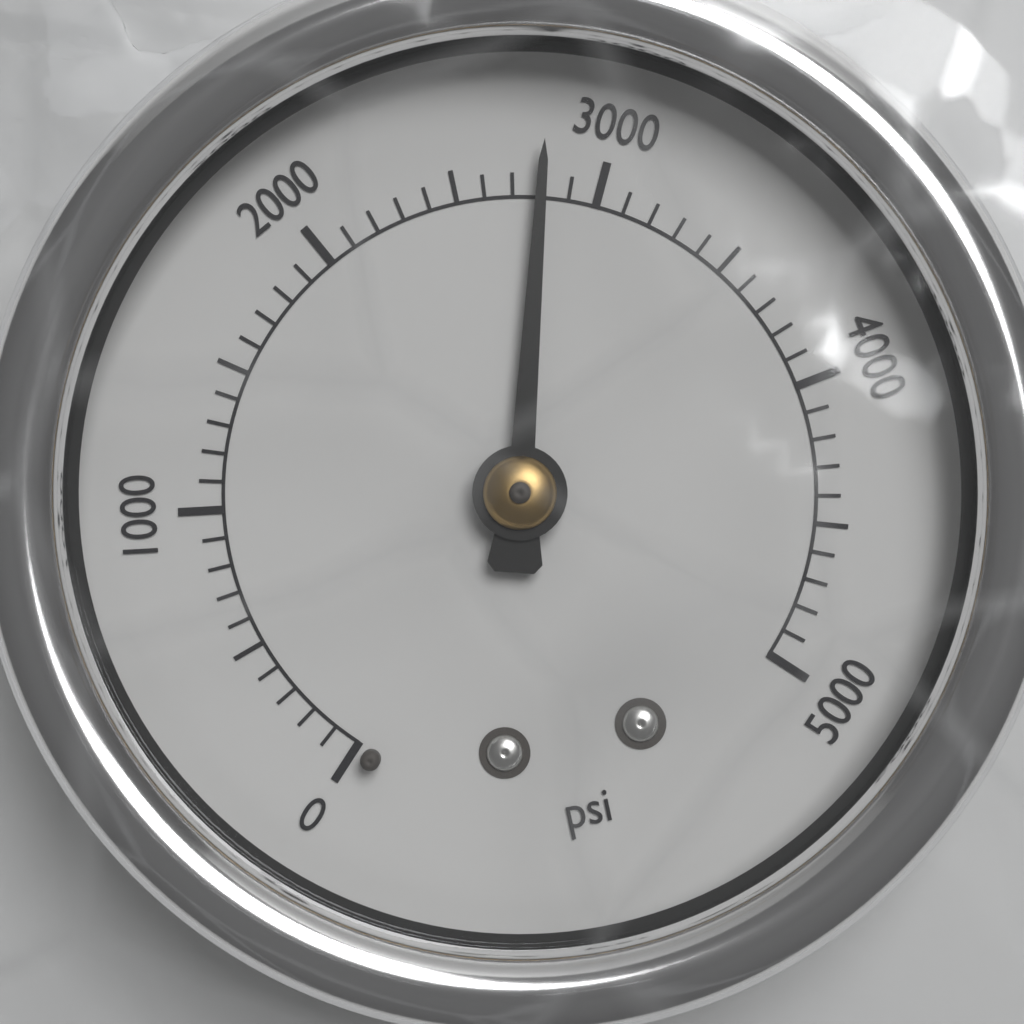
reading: 2800 psi
